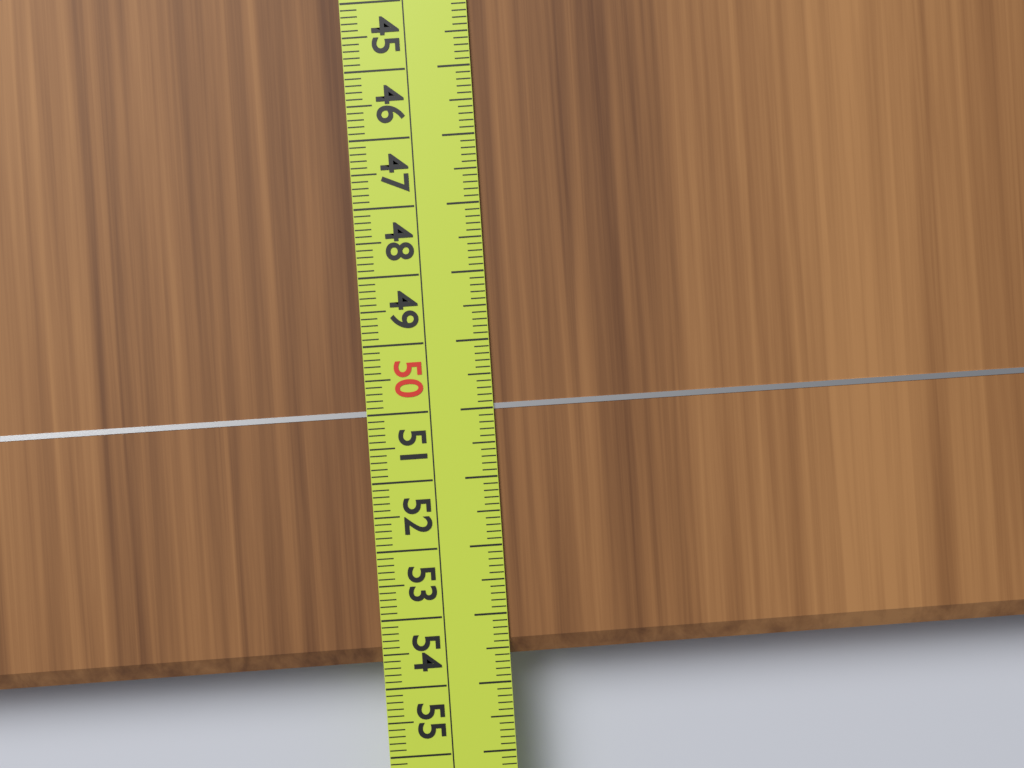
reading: 53.7 cm
